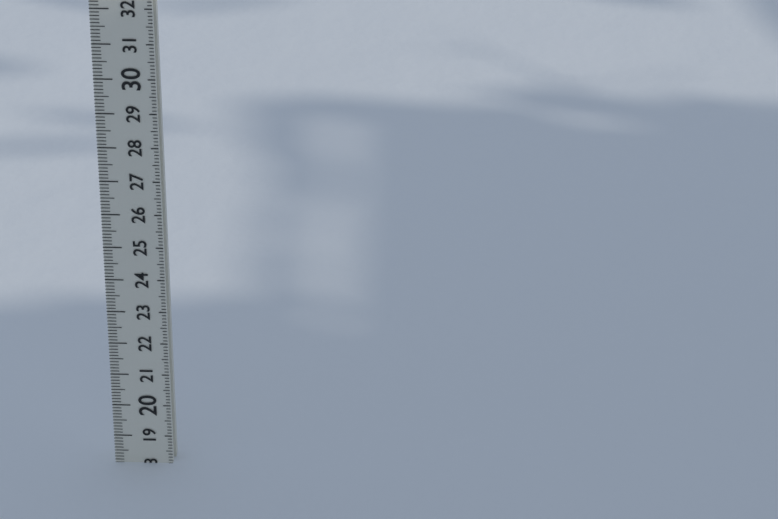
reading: 18.1 (no unit)
